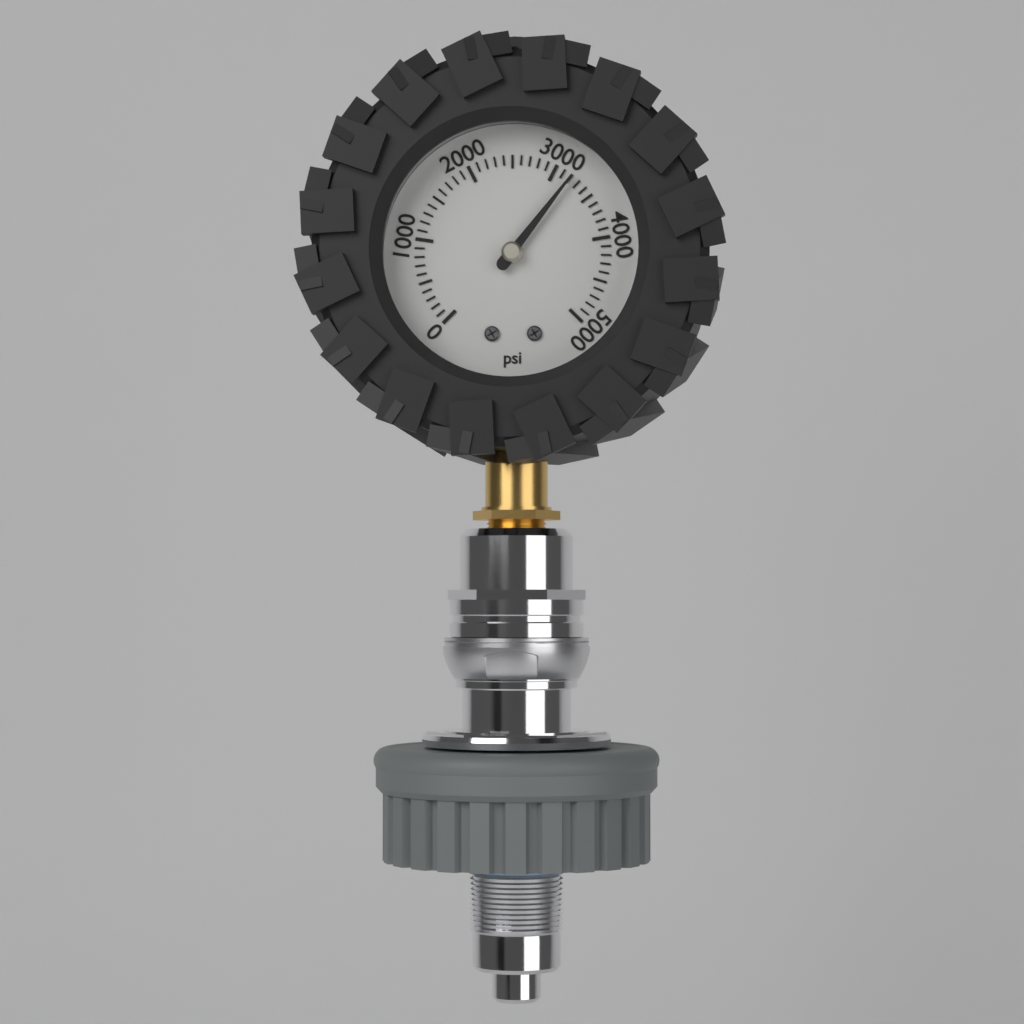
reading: 3200 psi
